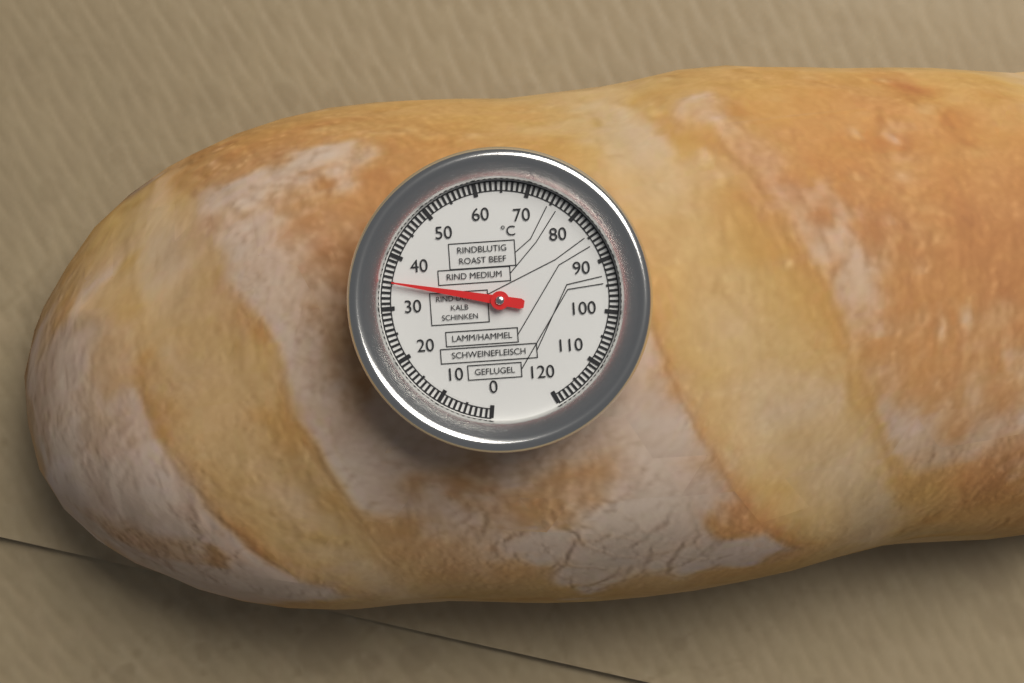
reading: 35 °C
